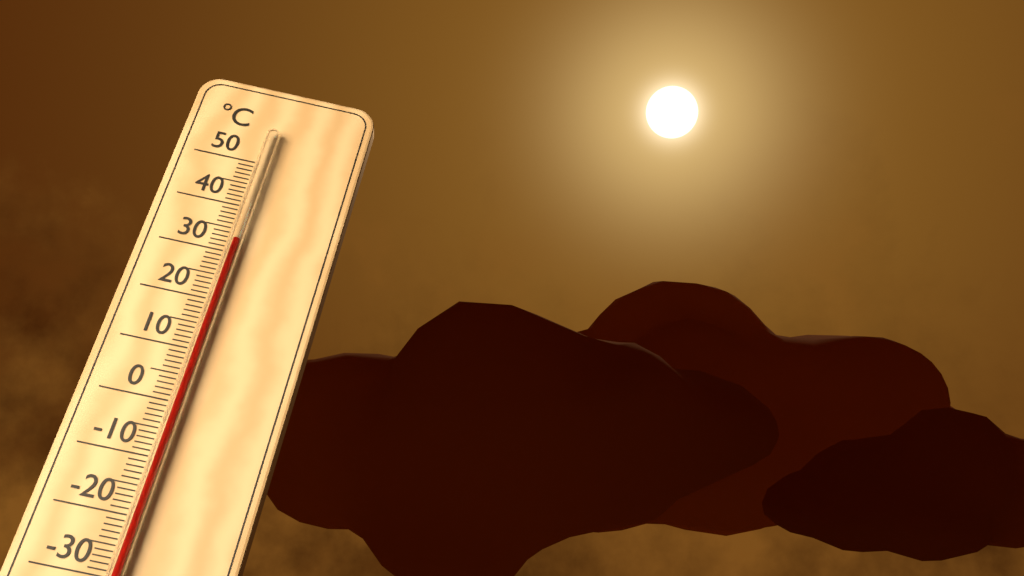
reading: 32 °C
